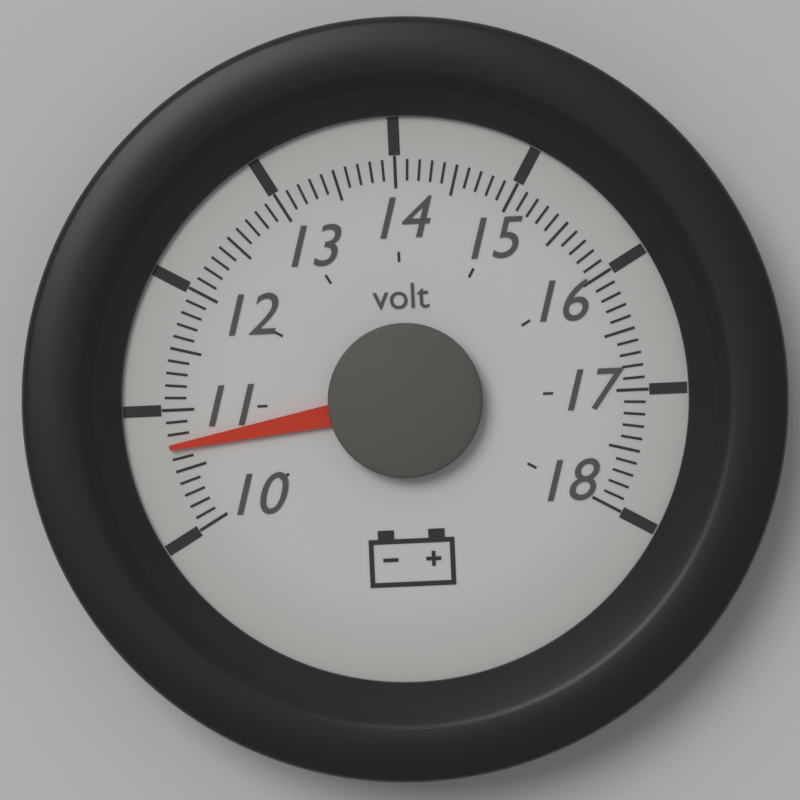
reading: 10.7 volt
